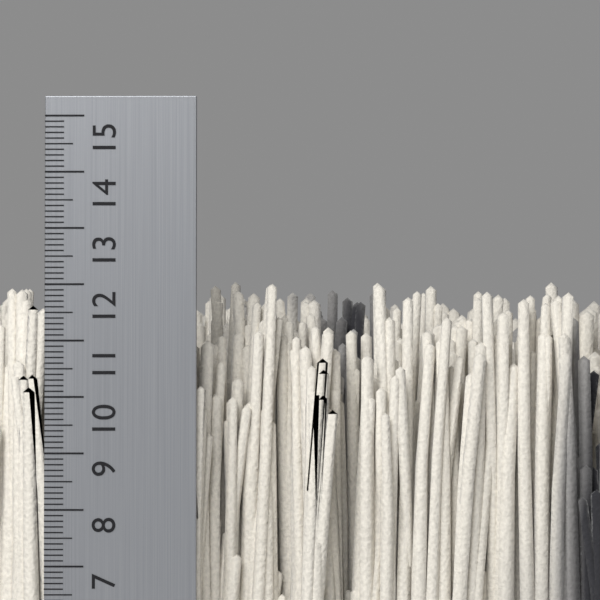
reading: 12.2 cm
